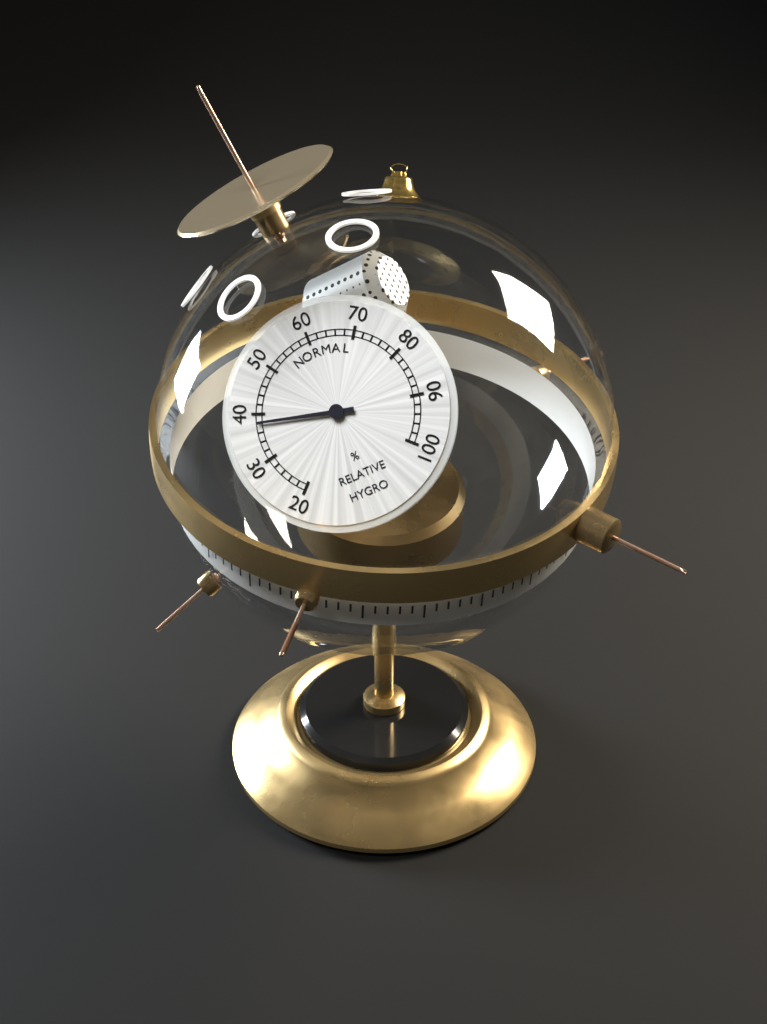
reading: 38 %
